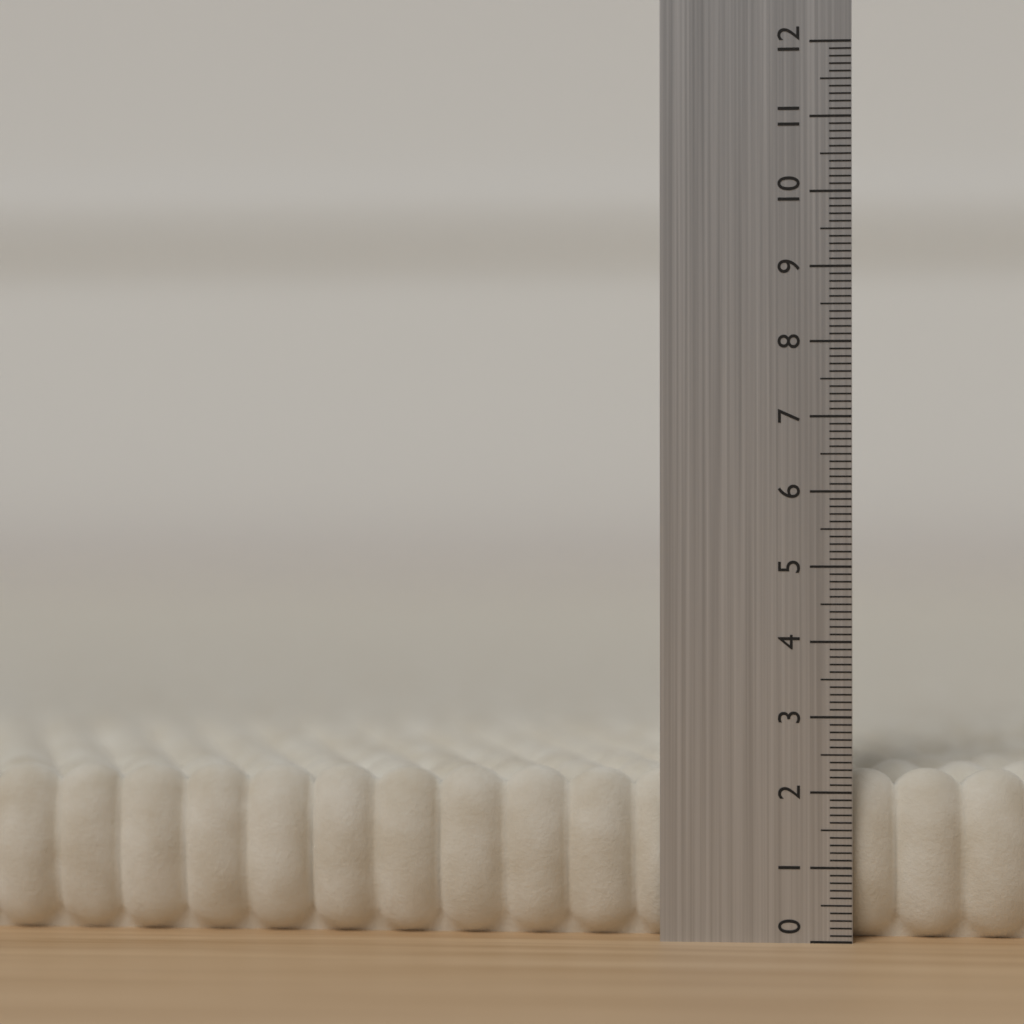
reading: 2.3 (no unit)
